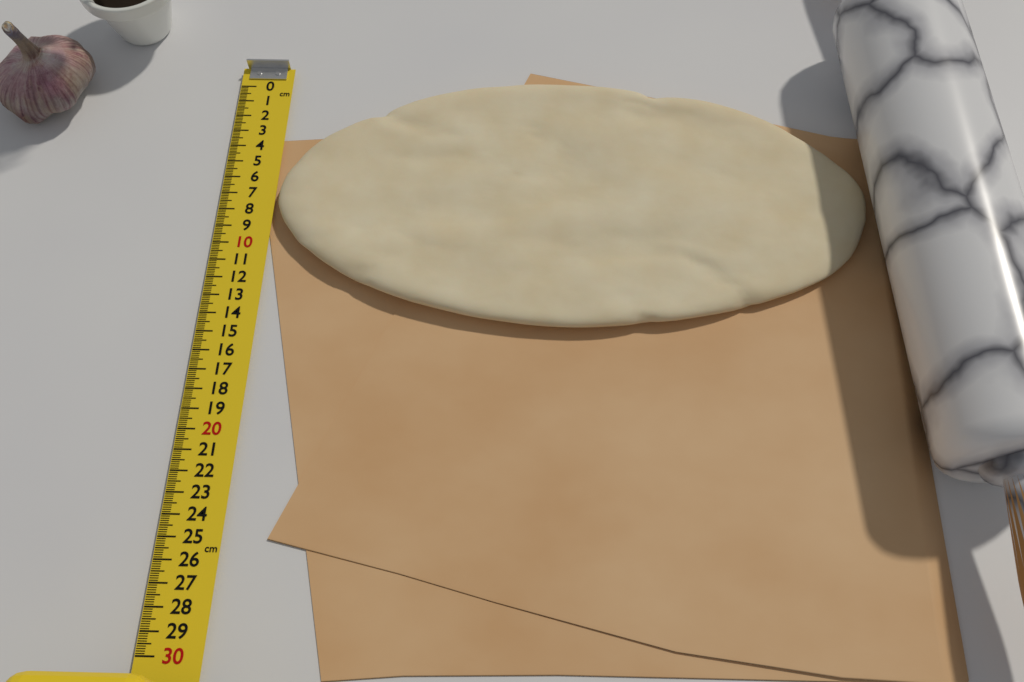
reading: 14.6 cm
